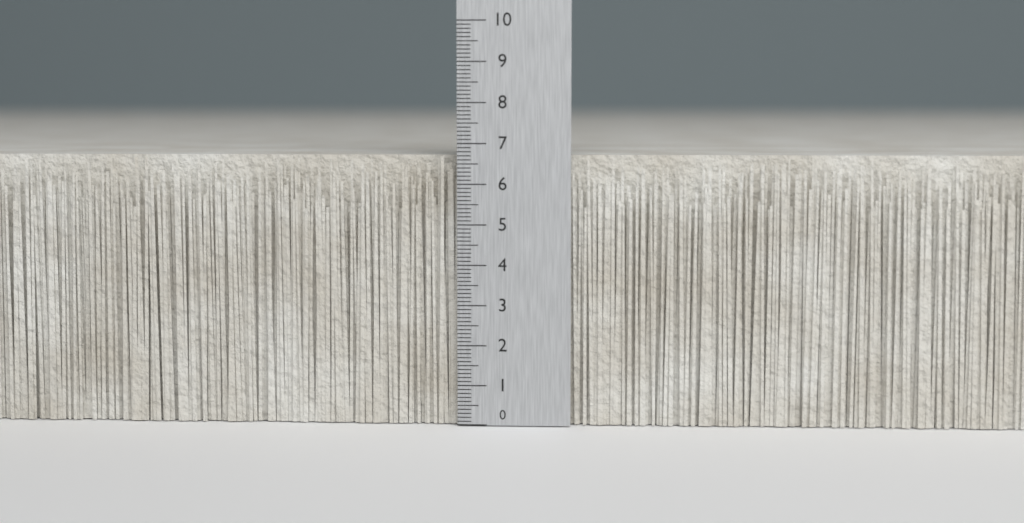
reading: 6.7 (no unit)
